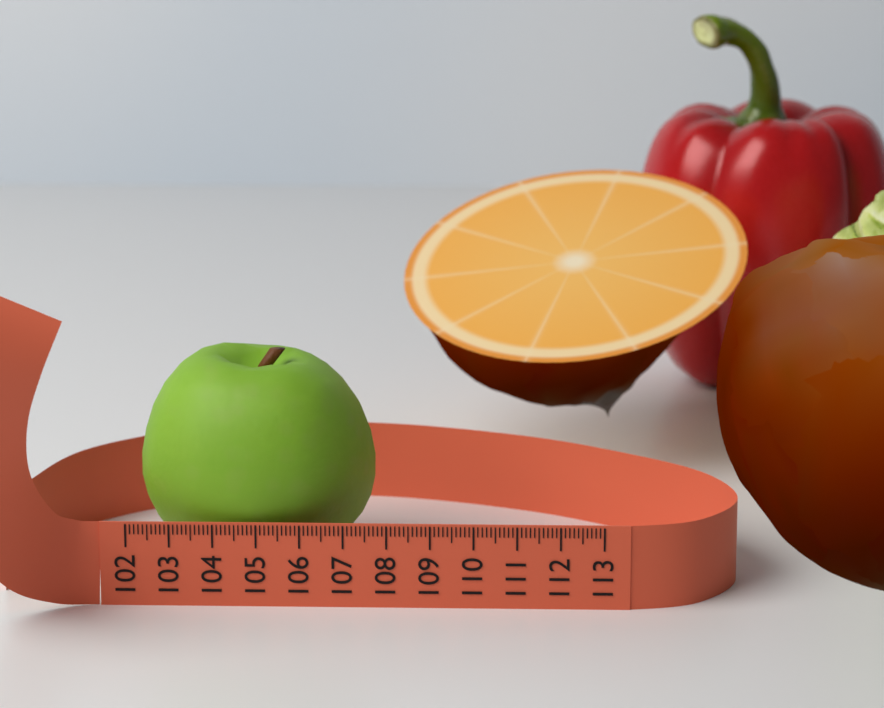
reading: 107.6 (no unit)
